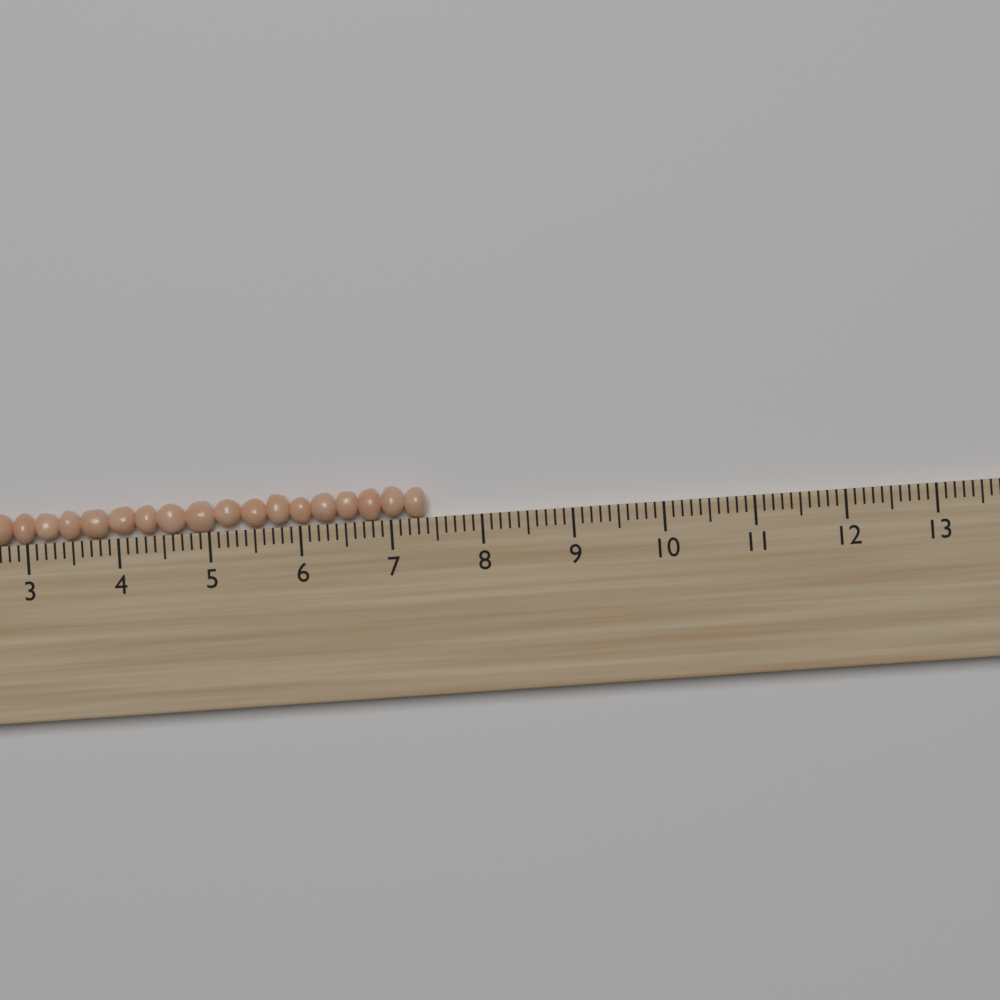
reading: 7.4 (no unit)
